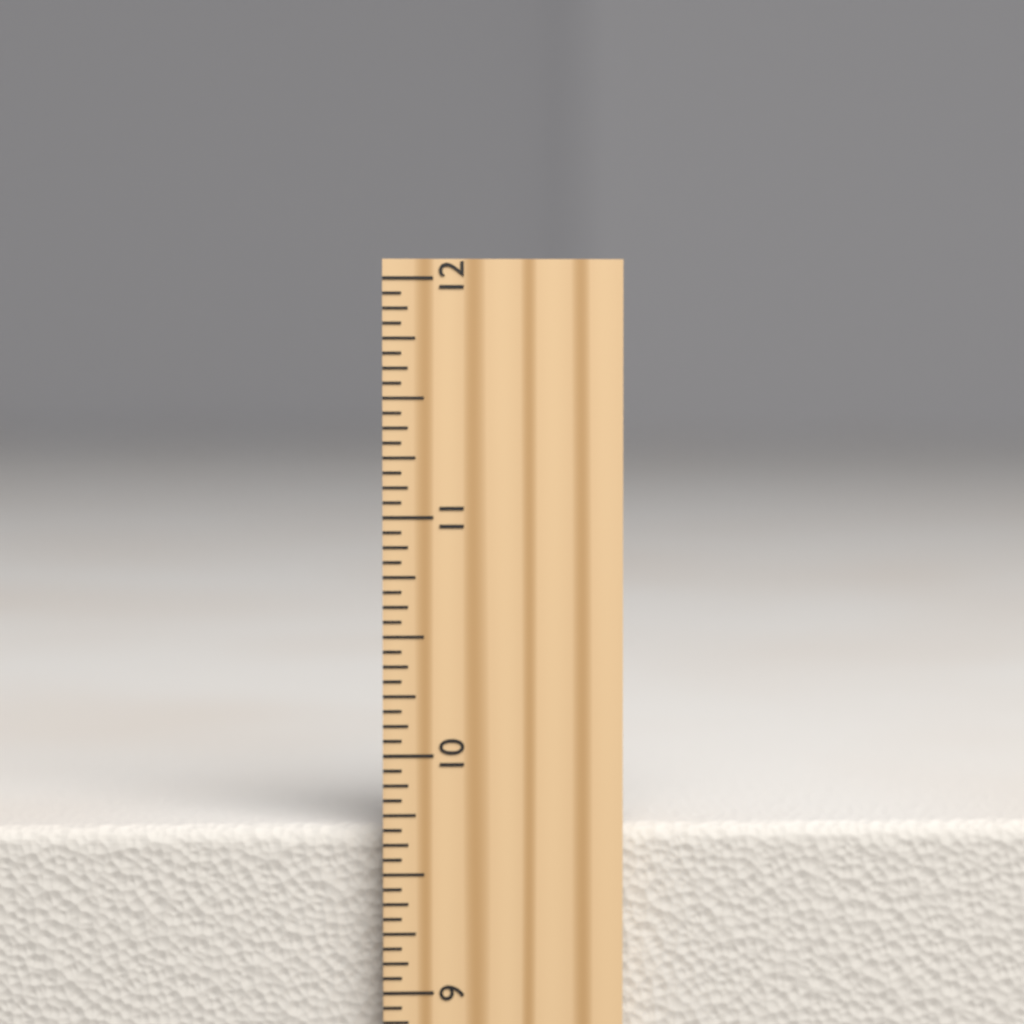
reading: 9.6875 inch
